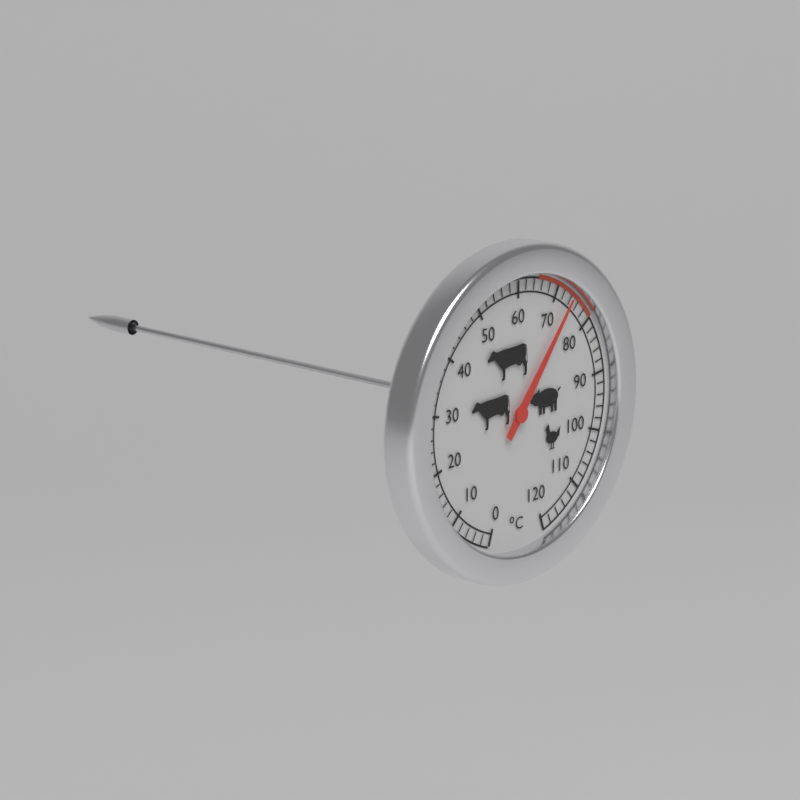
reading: 74 °C
